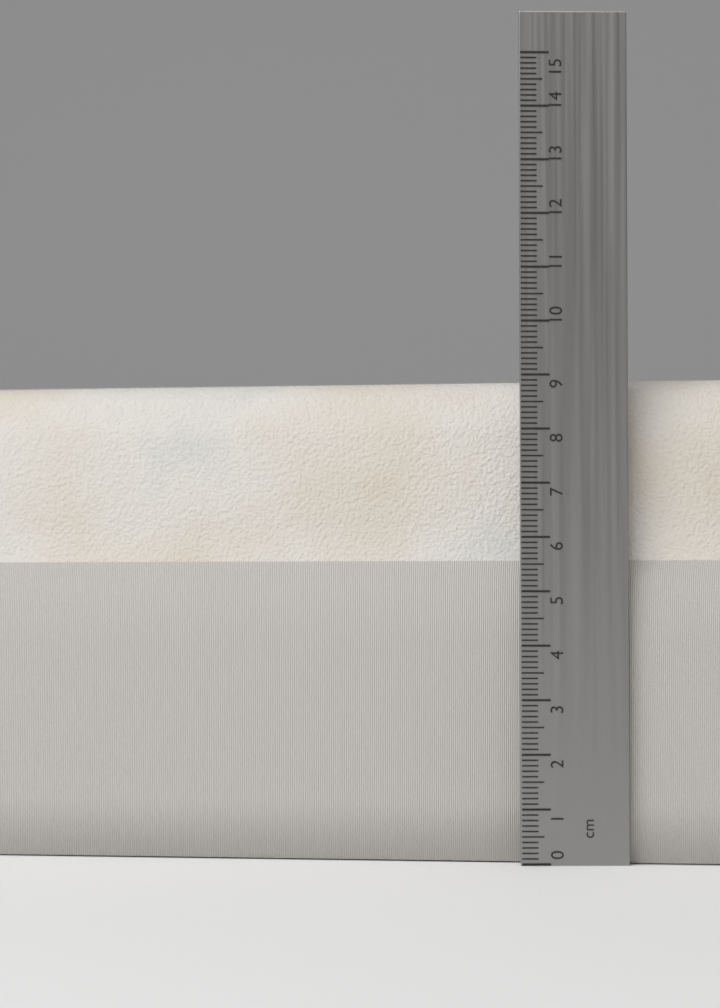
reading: 9.0 cm
